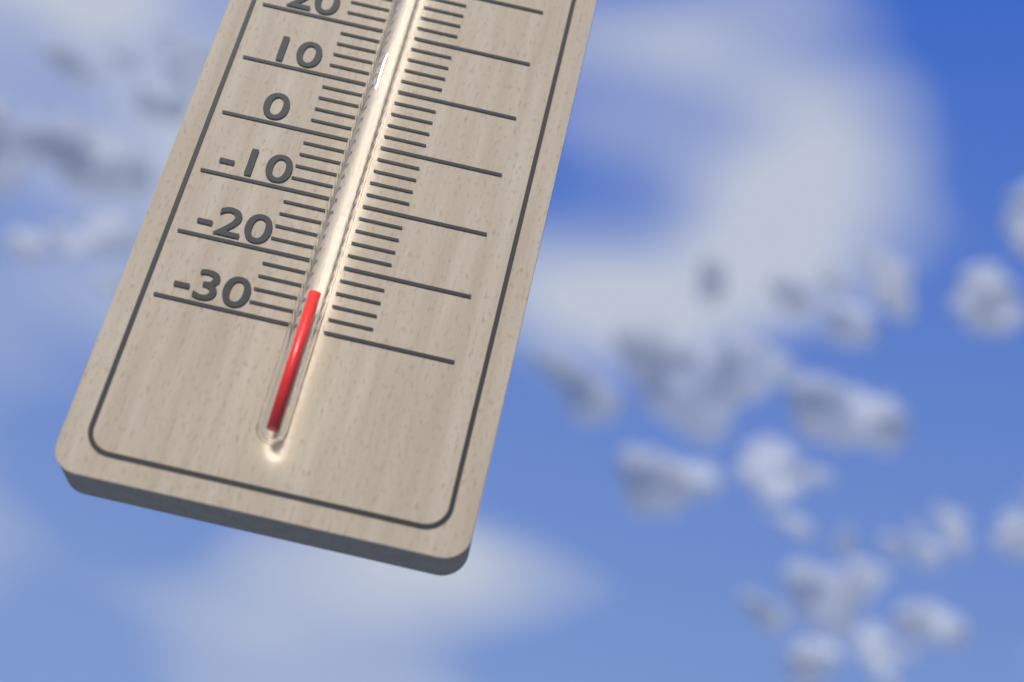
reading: -26 °C
